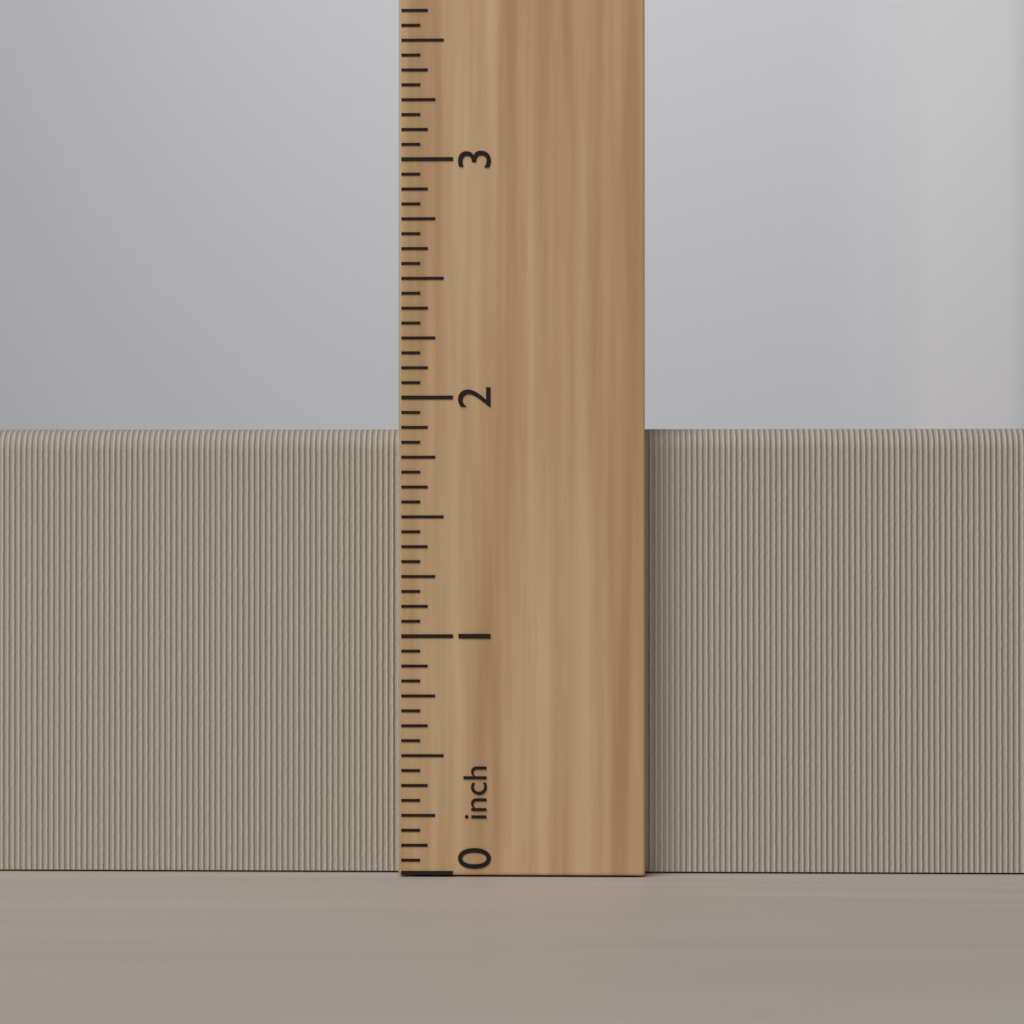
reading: 1.8750 inch
